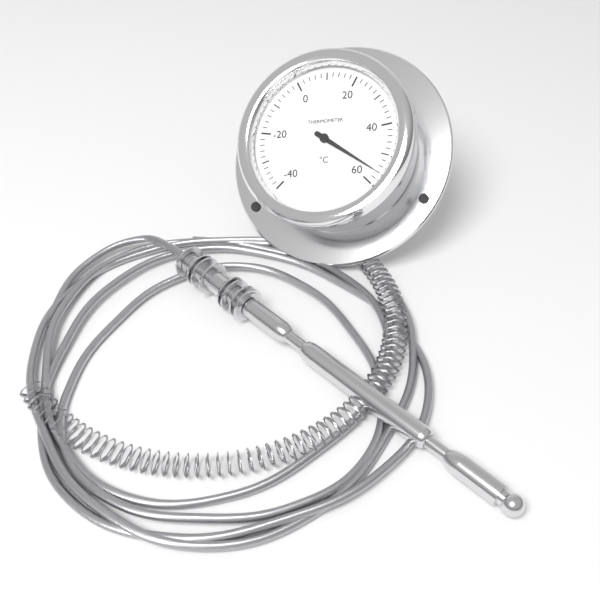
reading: 56 °C
